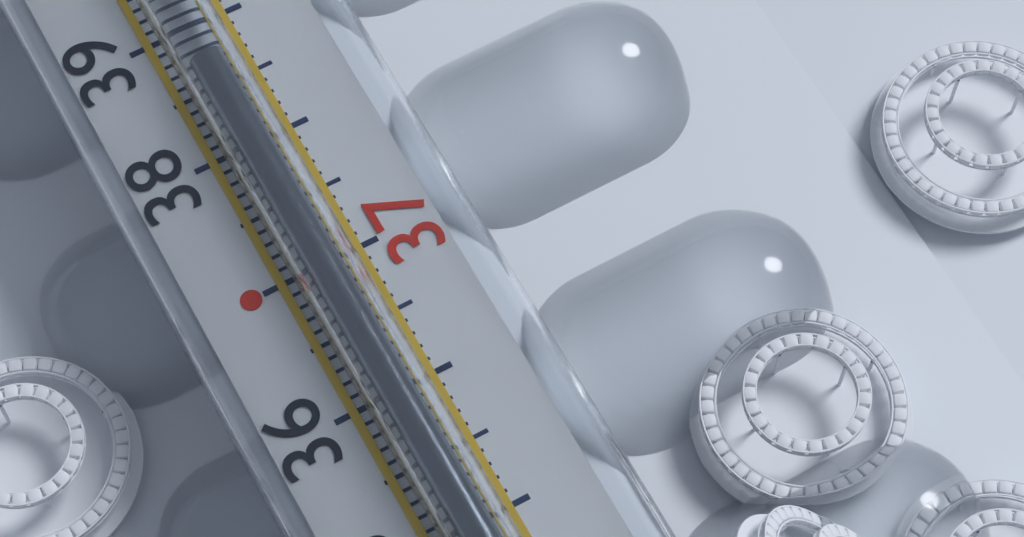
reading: 38.6 °C
